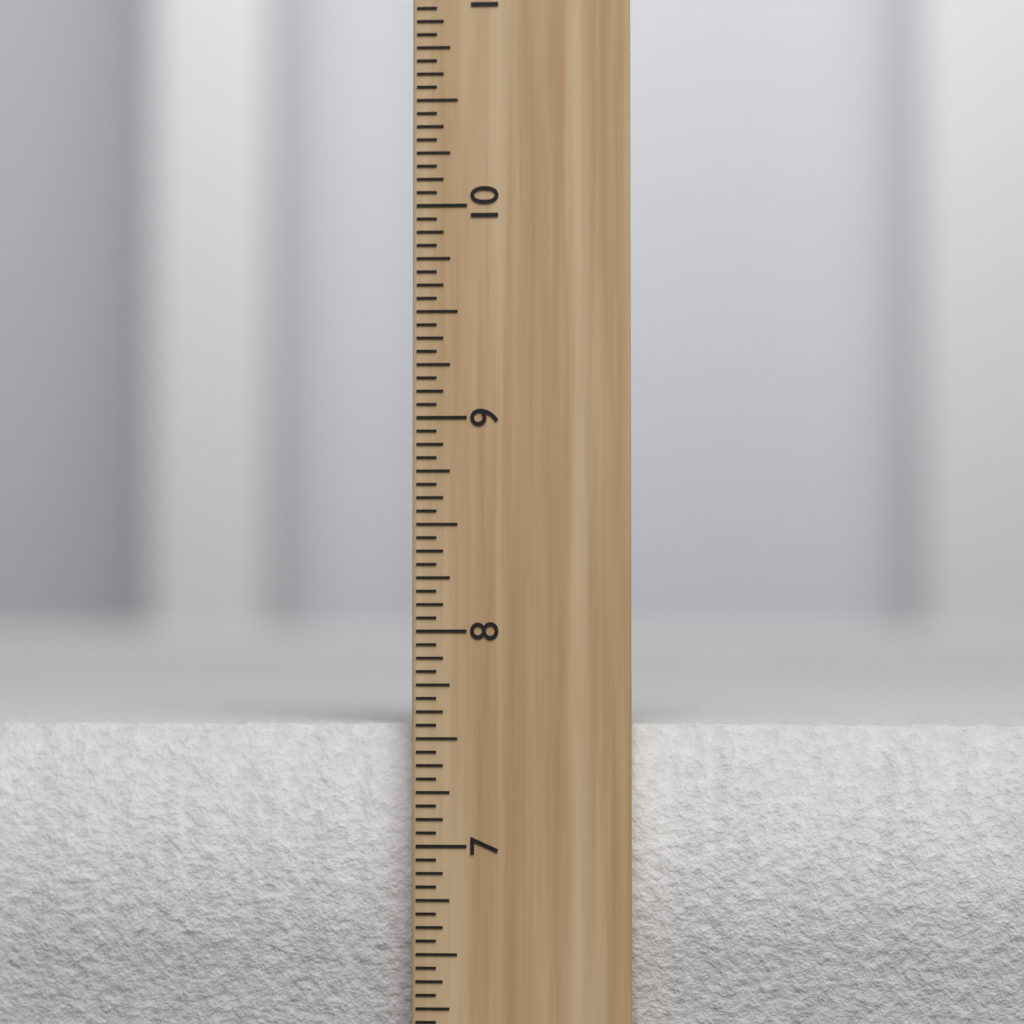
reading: 7.5625 inch
